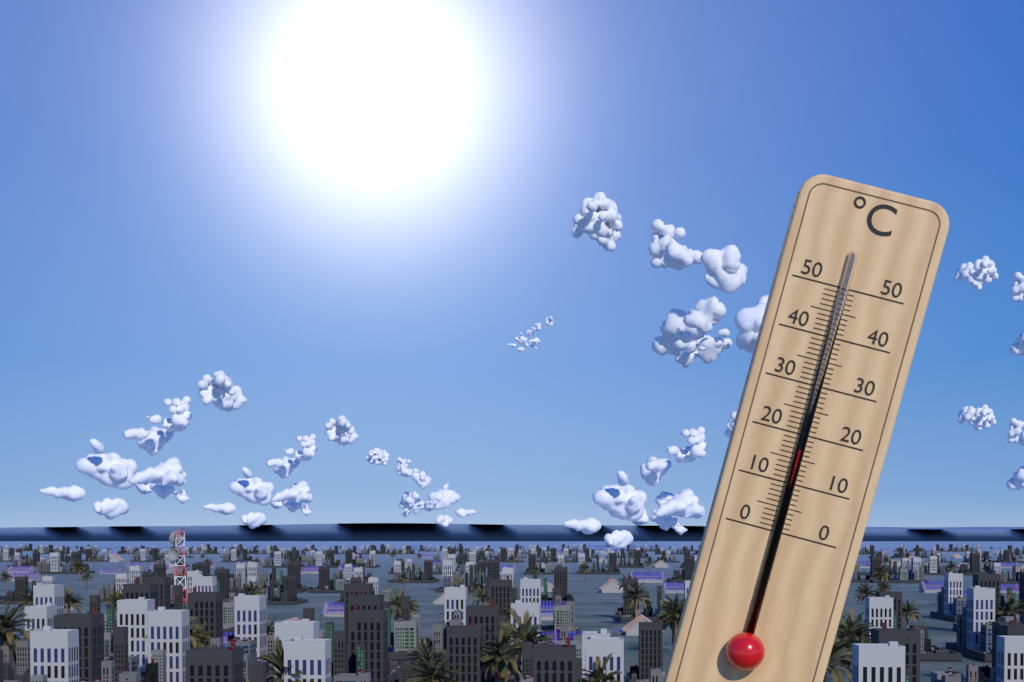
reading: 17 °C
